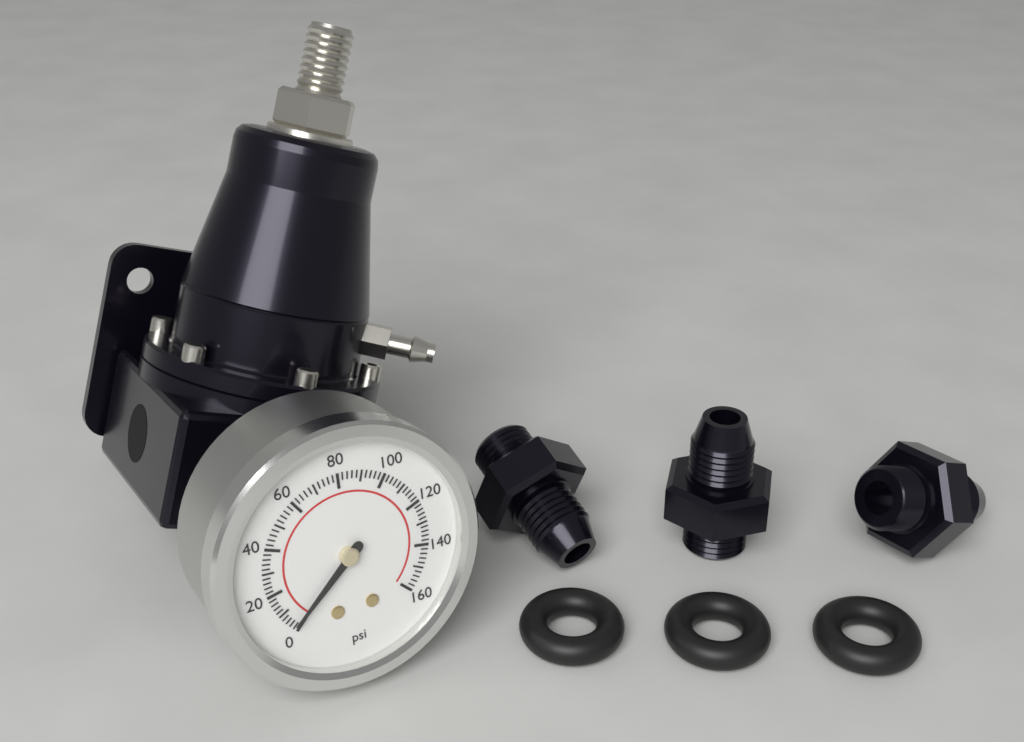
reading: 2 psi
